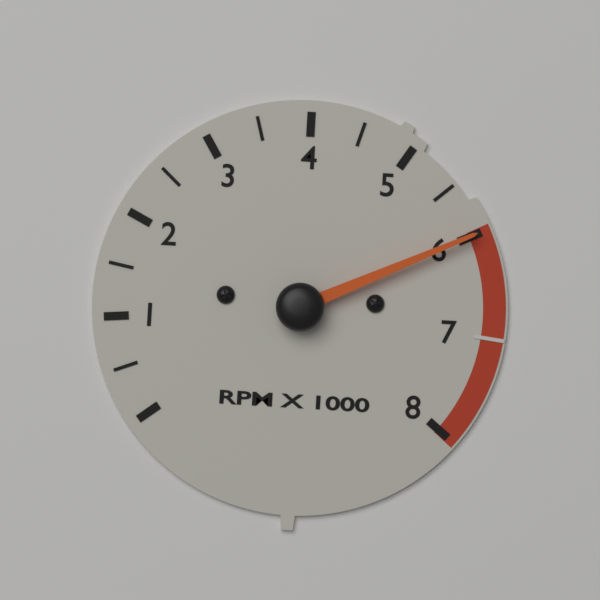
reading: 6000 RPM
